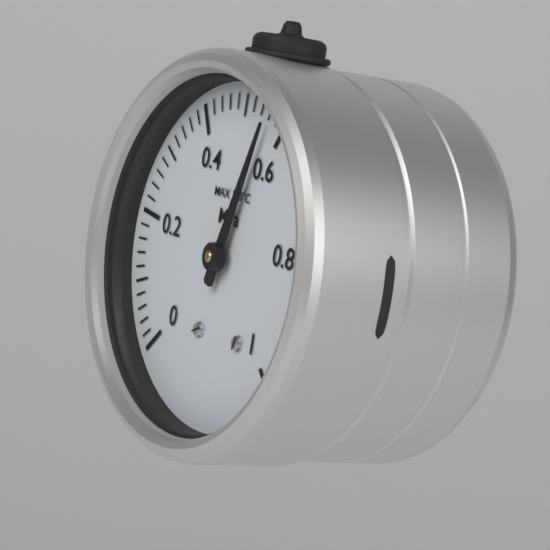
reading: 0.56 MPa
